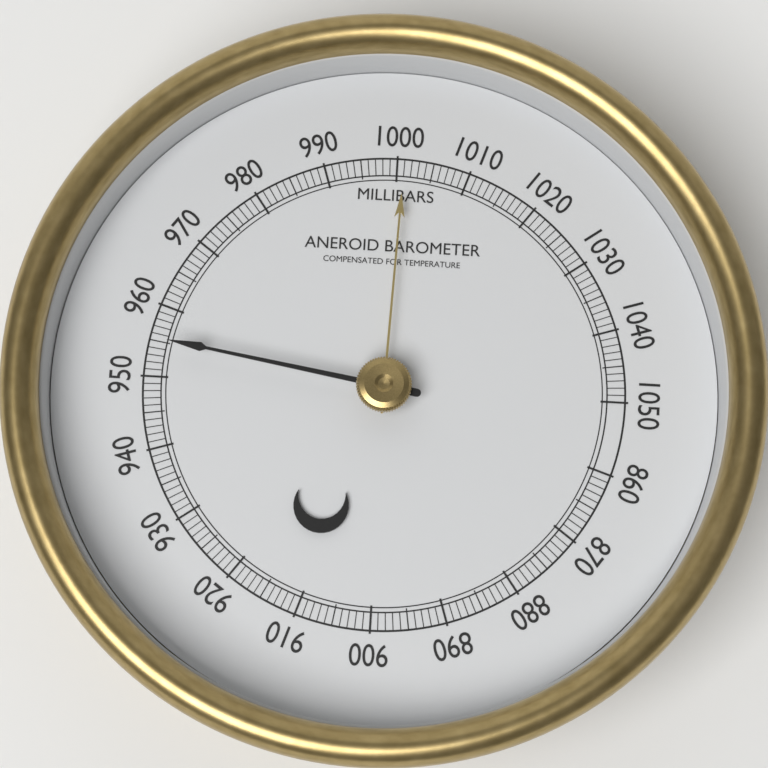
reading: 955 mbar
